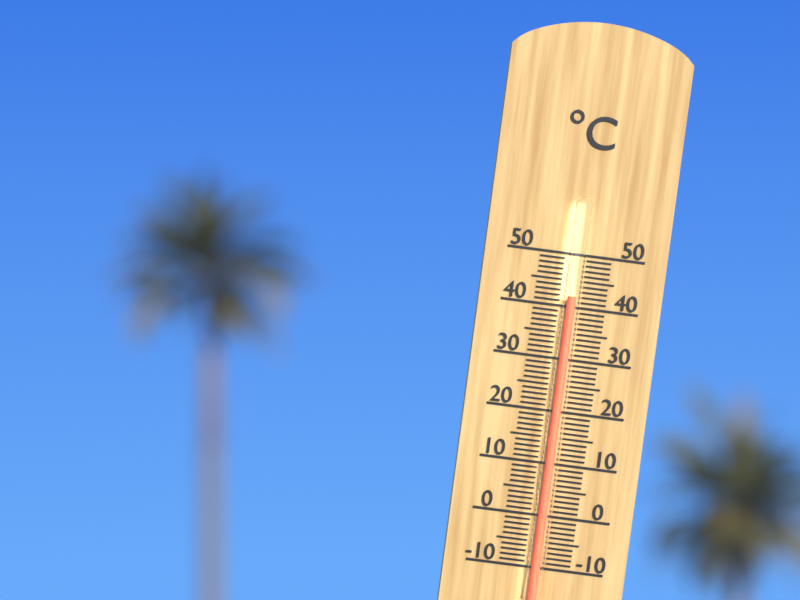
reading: 42 °C
